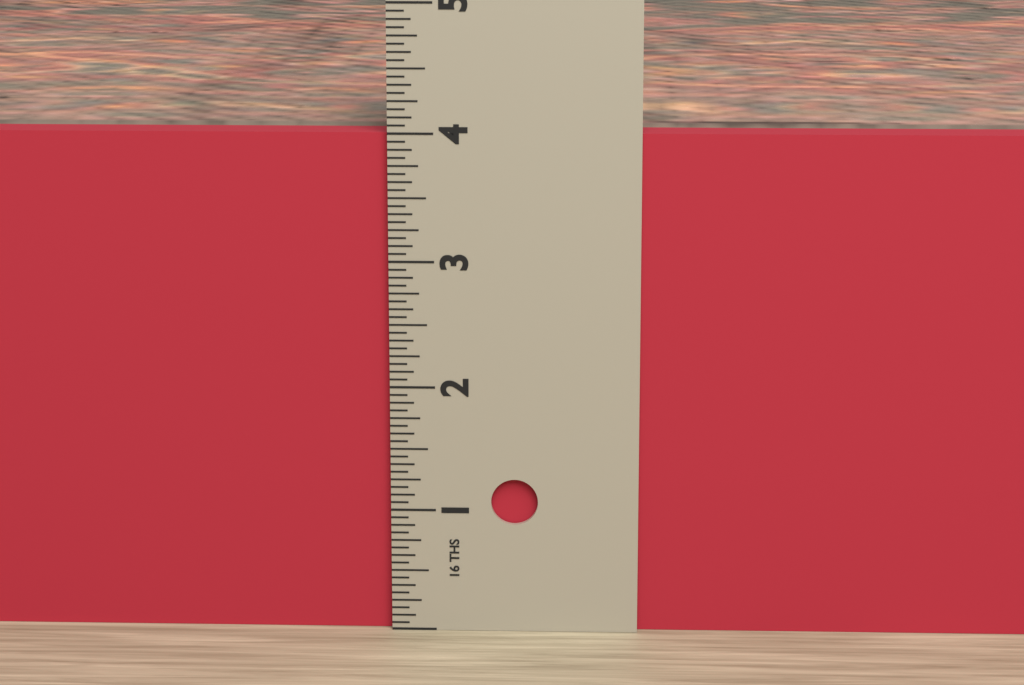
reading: 4.0000 in
